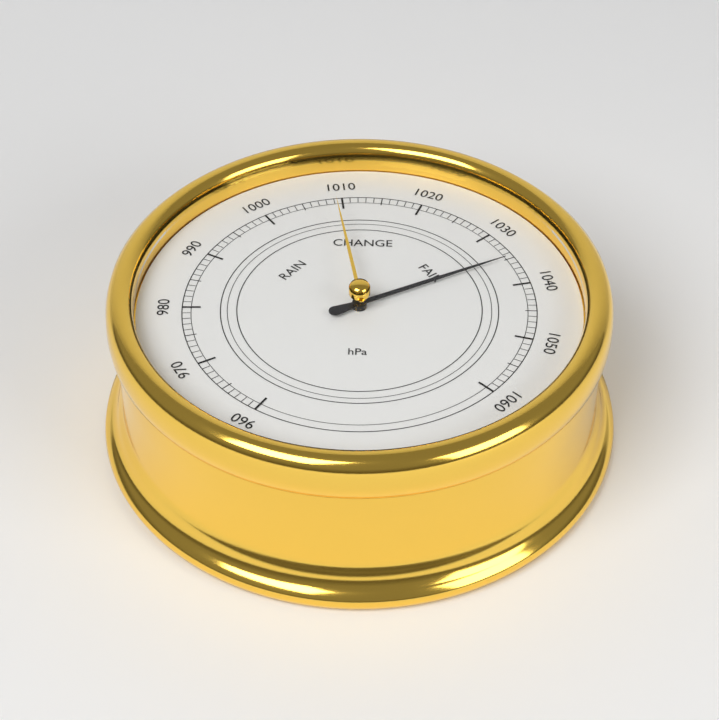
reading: 1035 hPa
